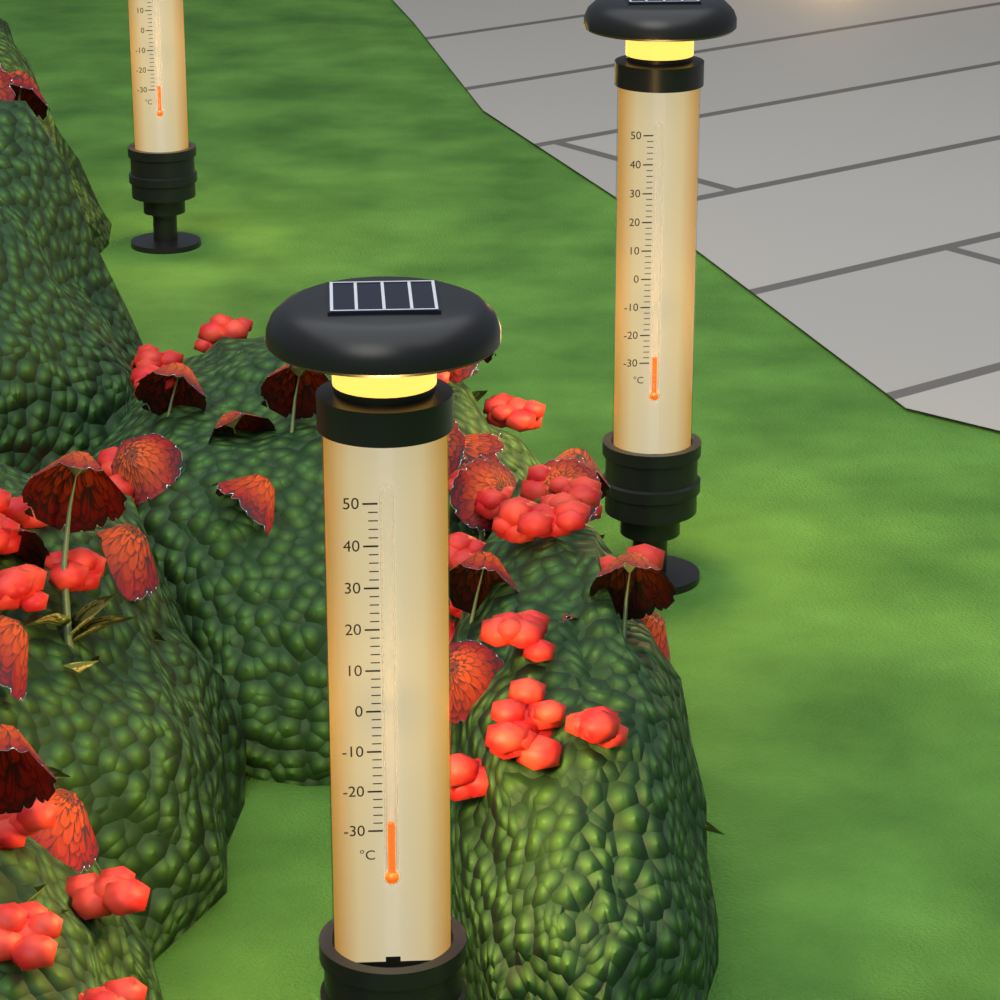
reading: -28 °C
